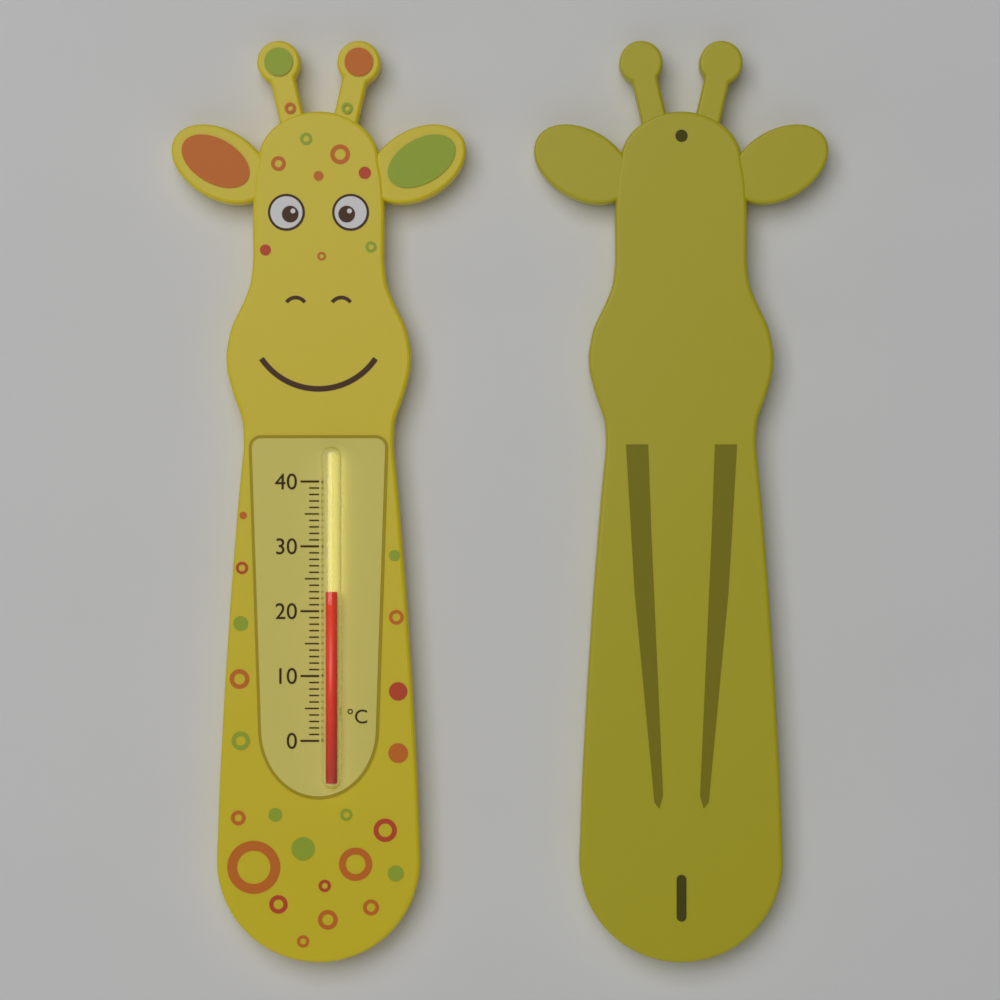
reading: 23 °C
